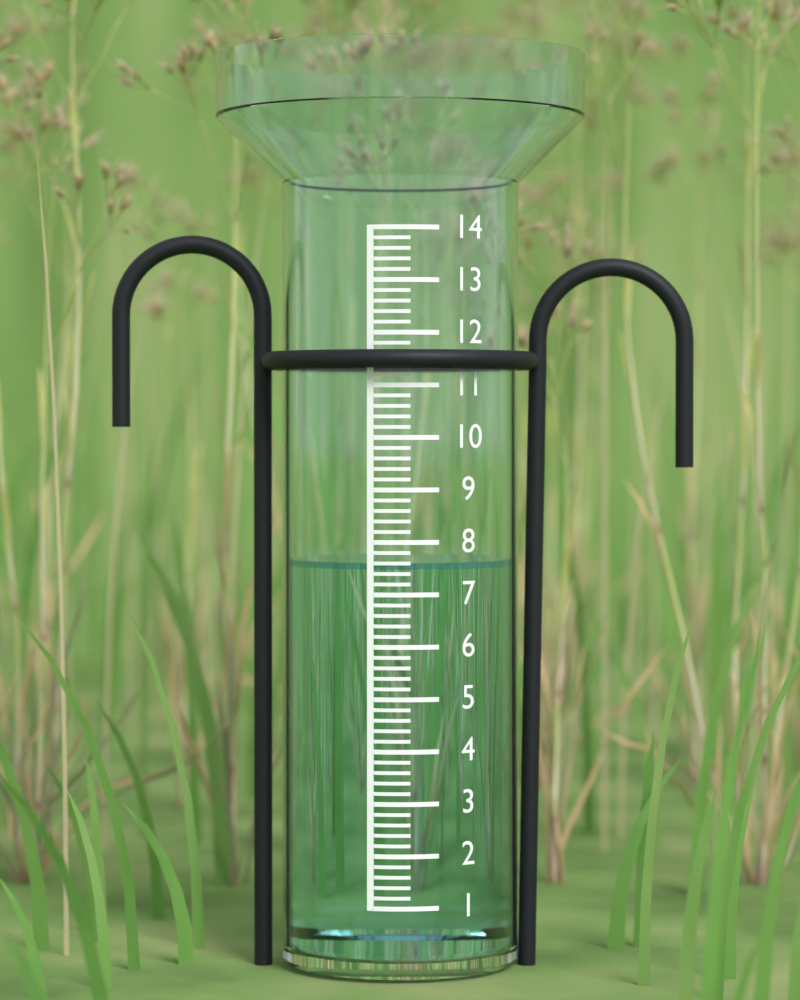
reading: 7.6 (no unit)
